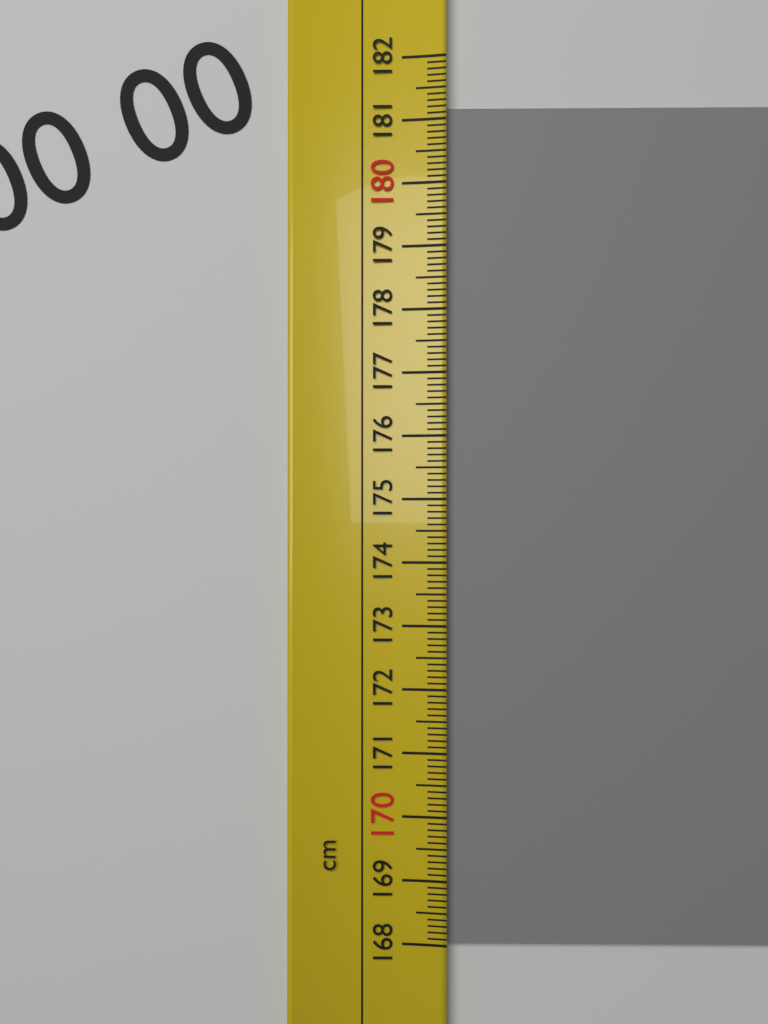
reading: 181.2 cm
